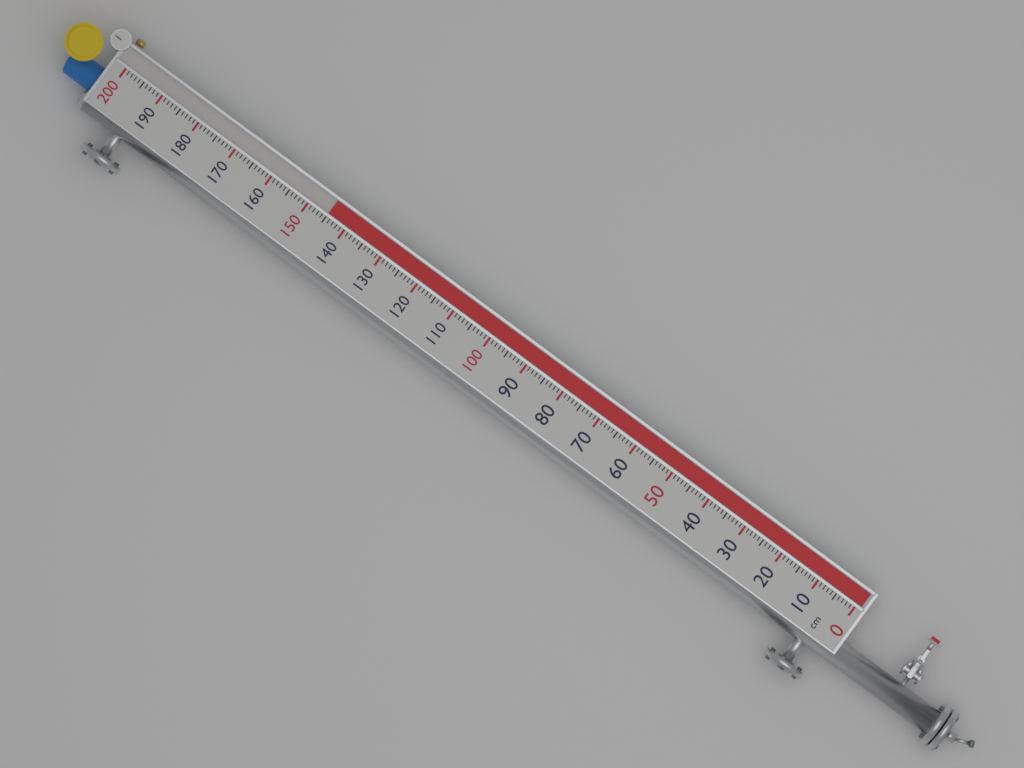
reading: 145 cm
